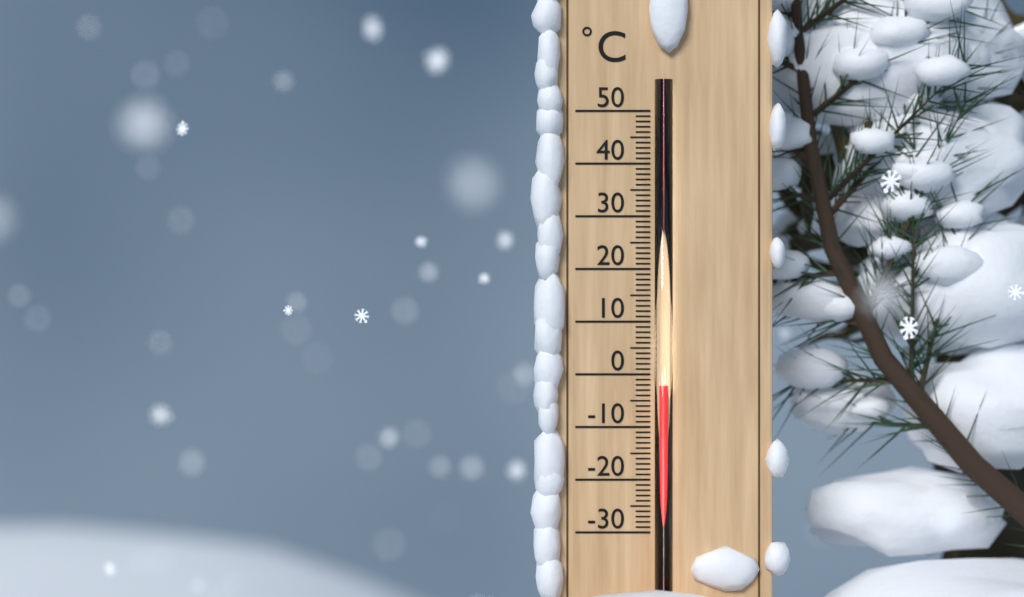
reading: -2 °C
